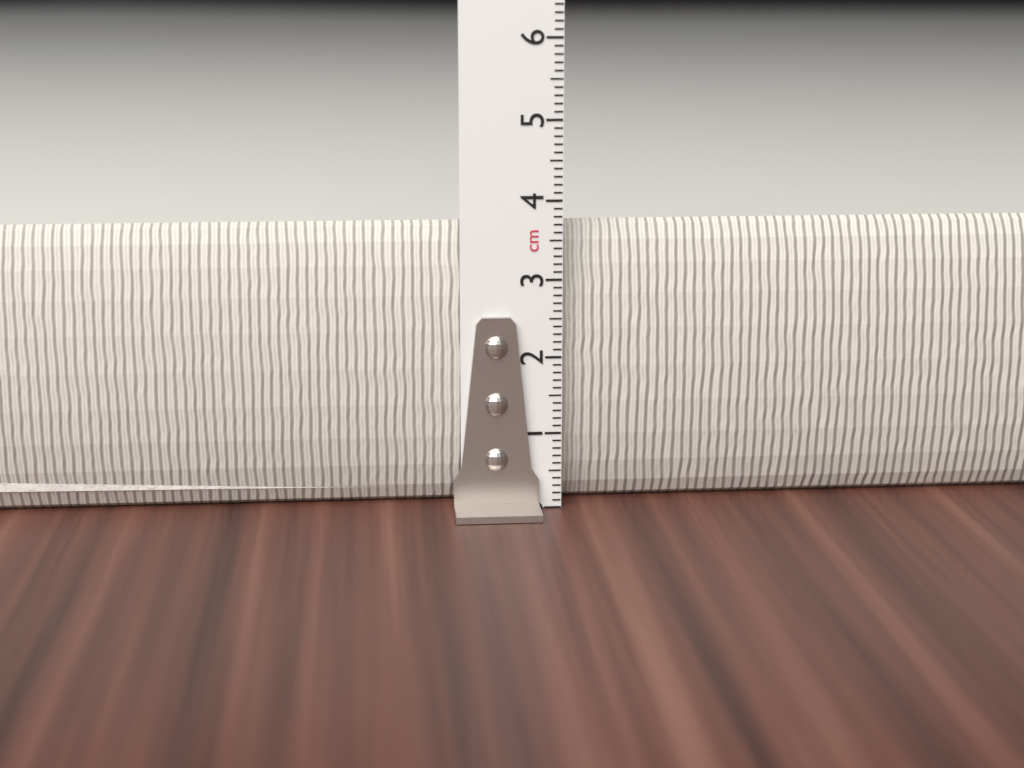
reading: 3.7 cm
